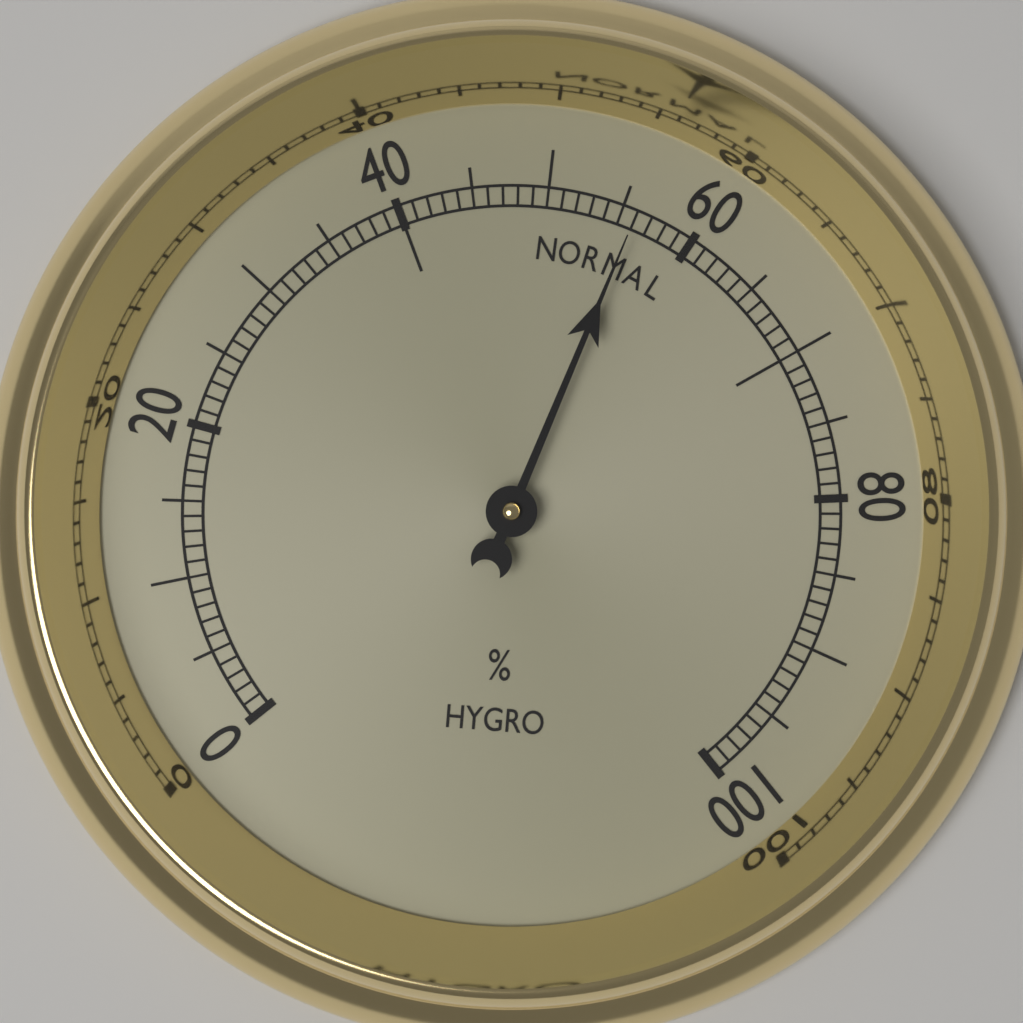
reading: 56 %
